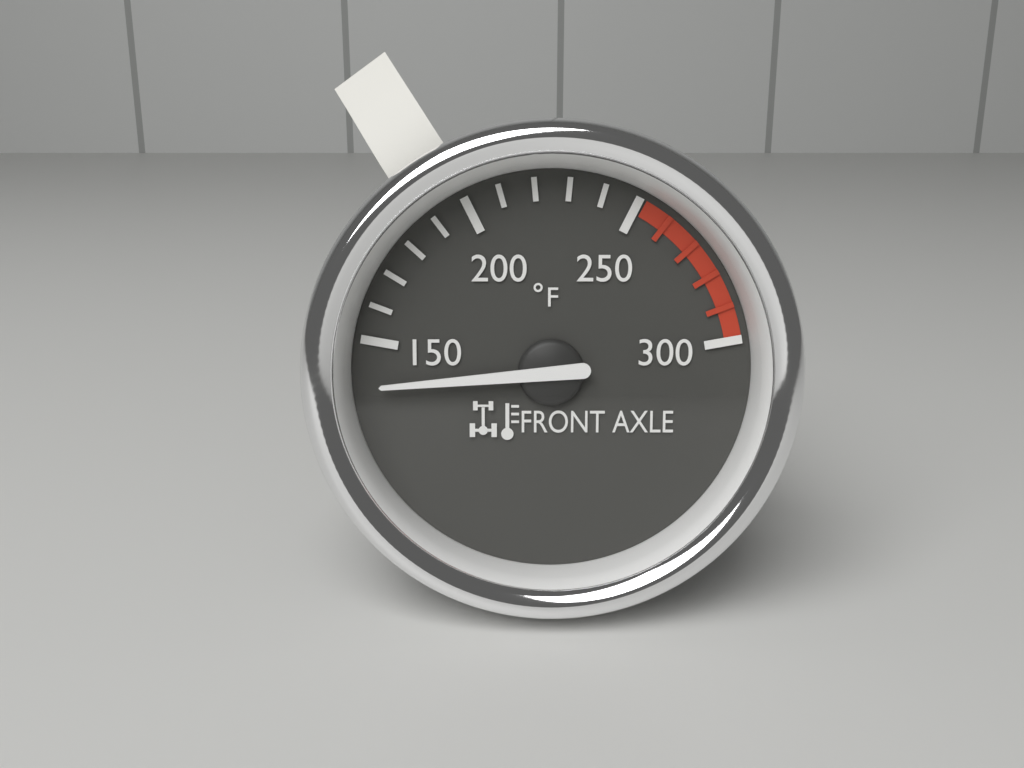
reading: 136 °F
